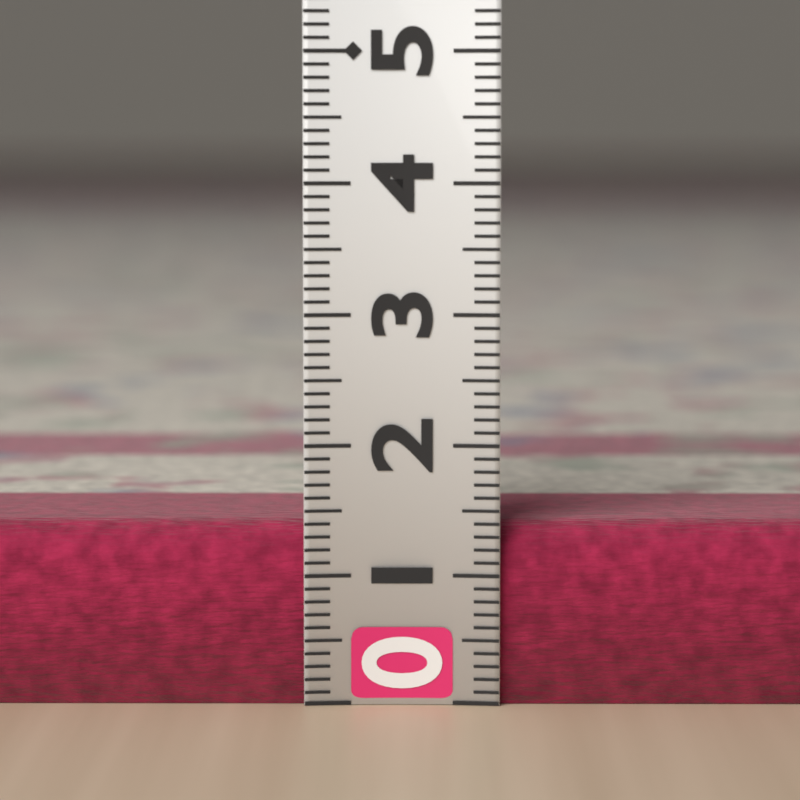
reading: 1.4 (no unit)
